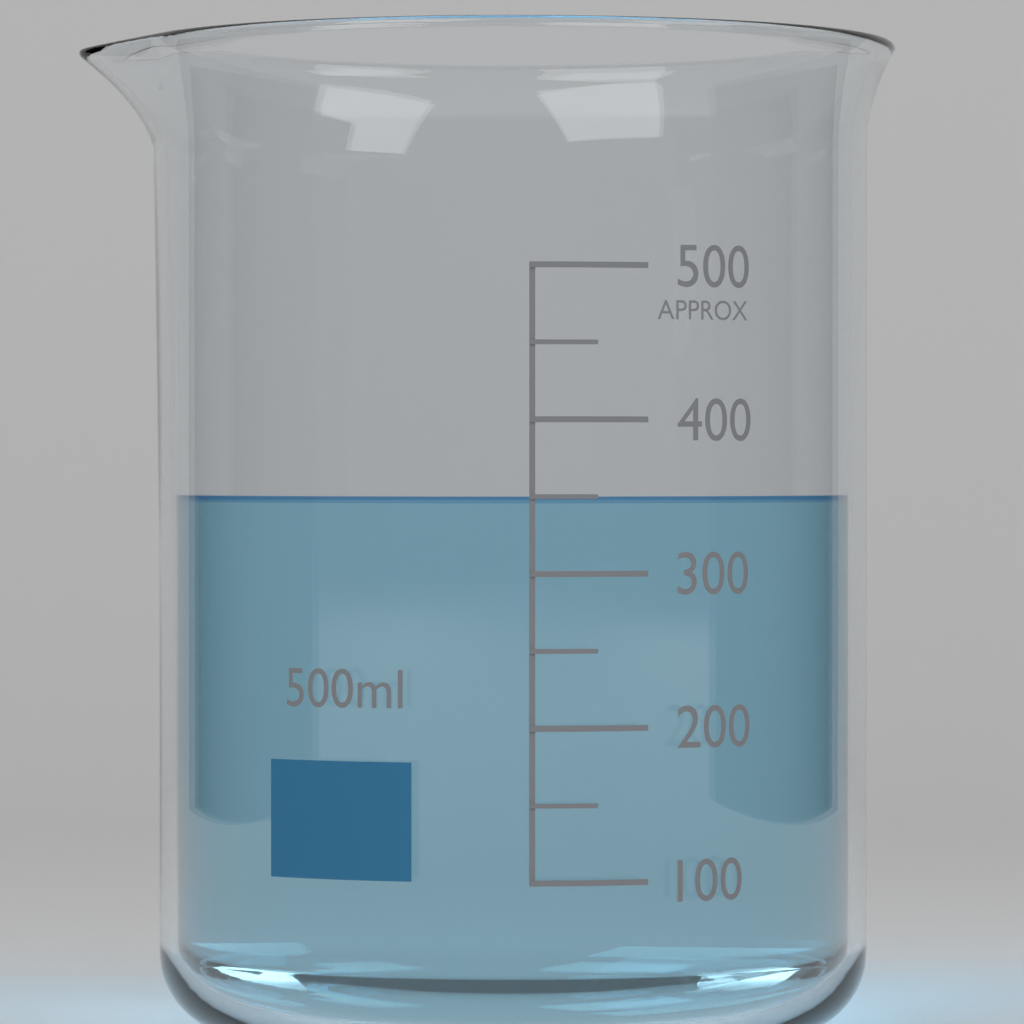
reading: 350 ml
